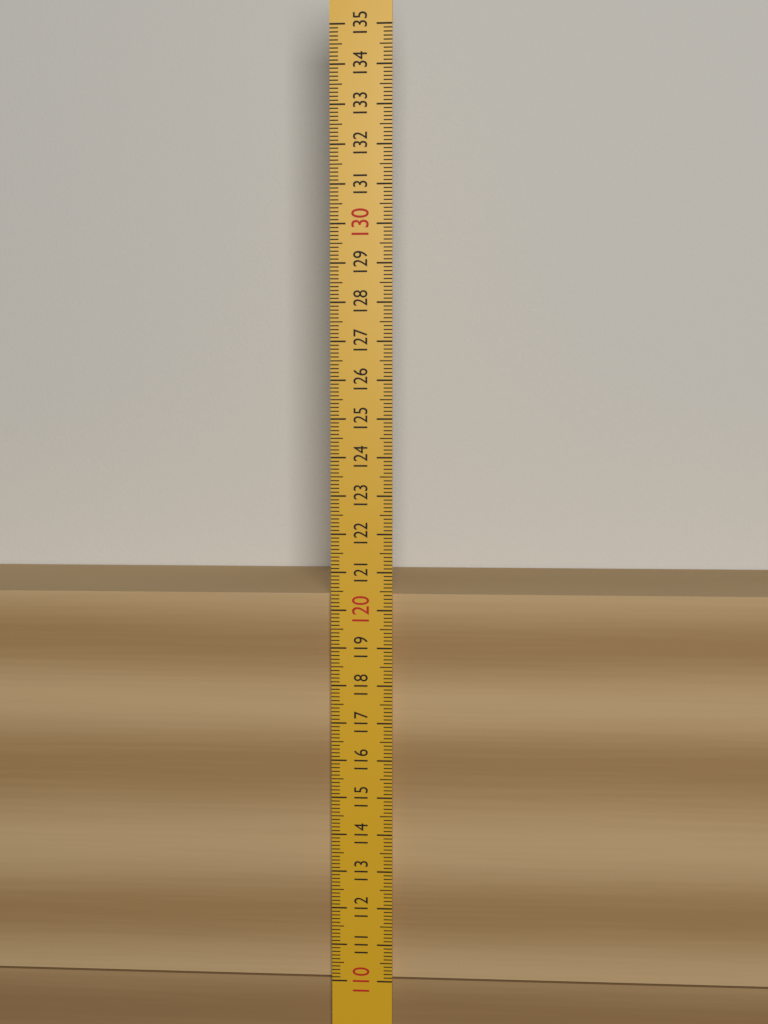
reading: 120.4 (no unit)
